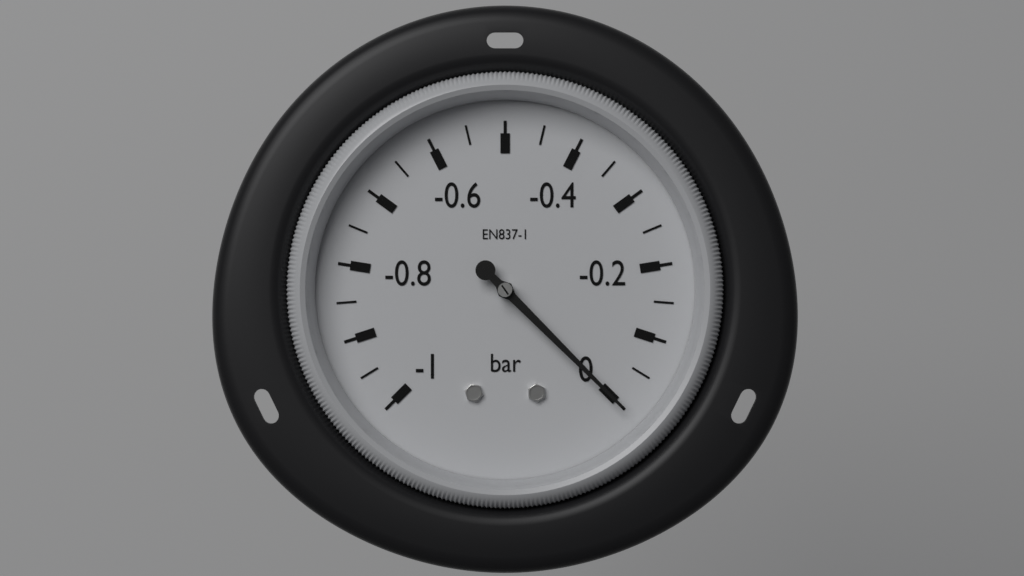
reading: 0.00 bar
